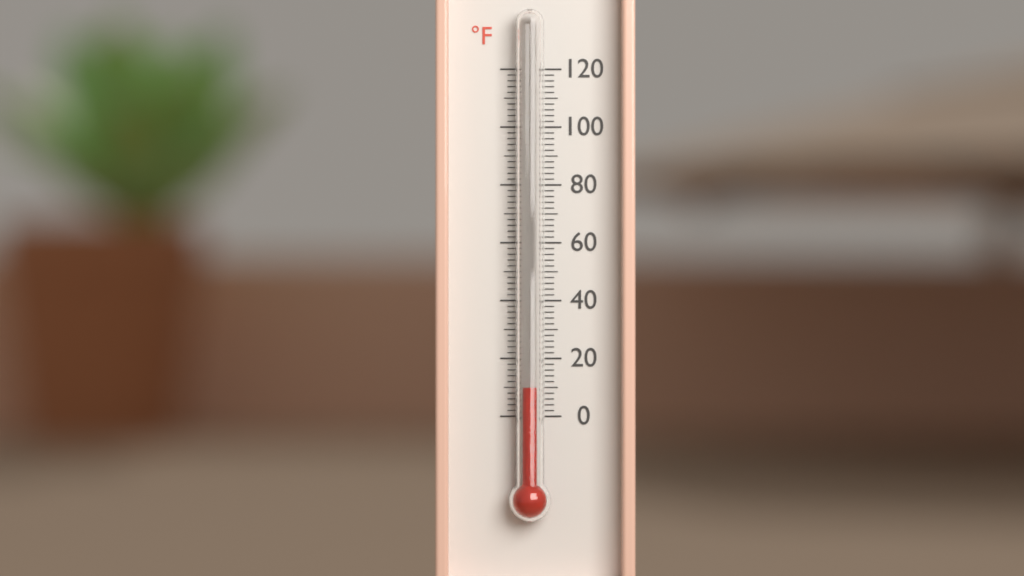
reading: 10 °F
